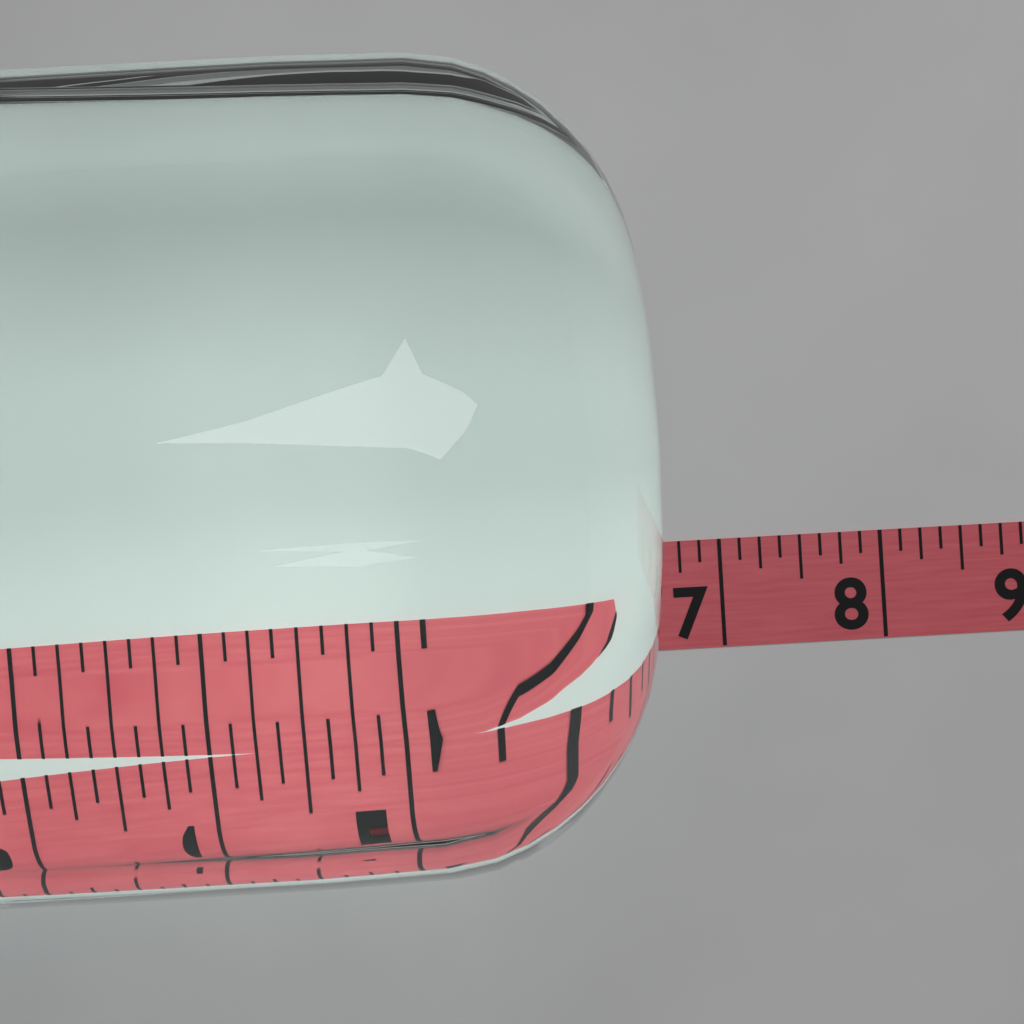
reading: 6.375 (no unit)
